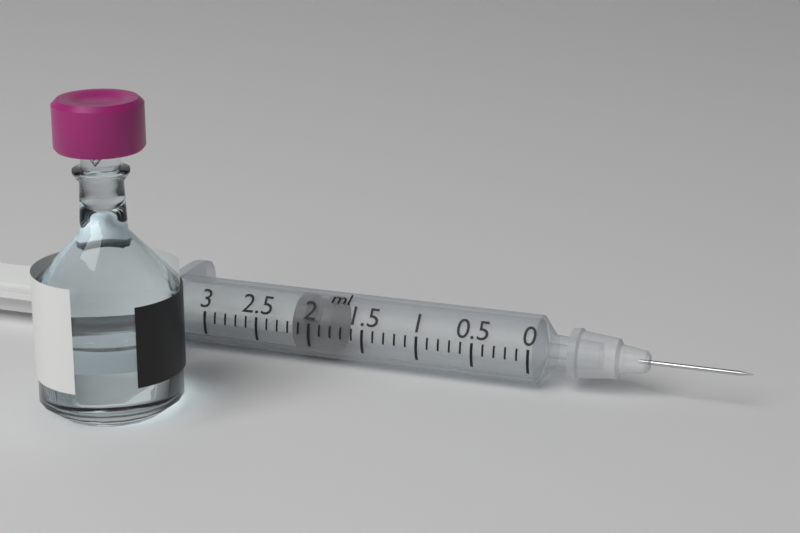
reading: 1.8 ml
